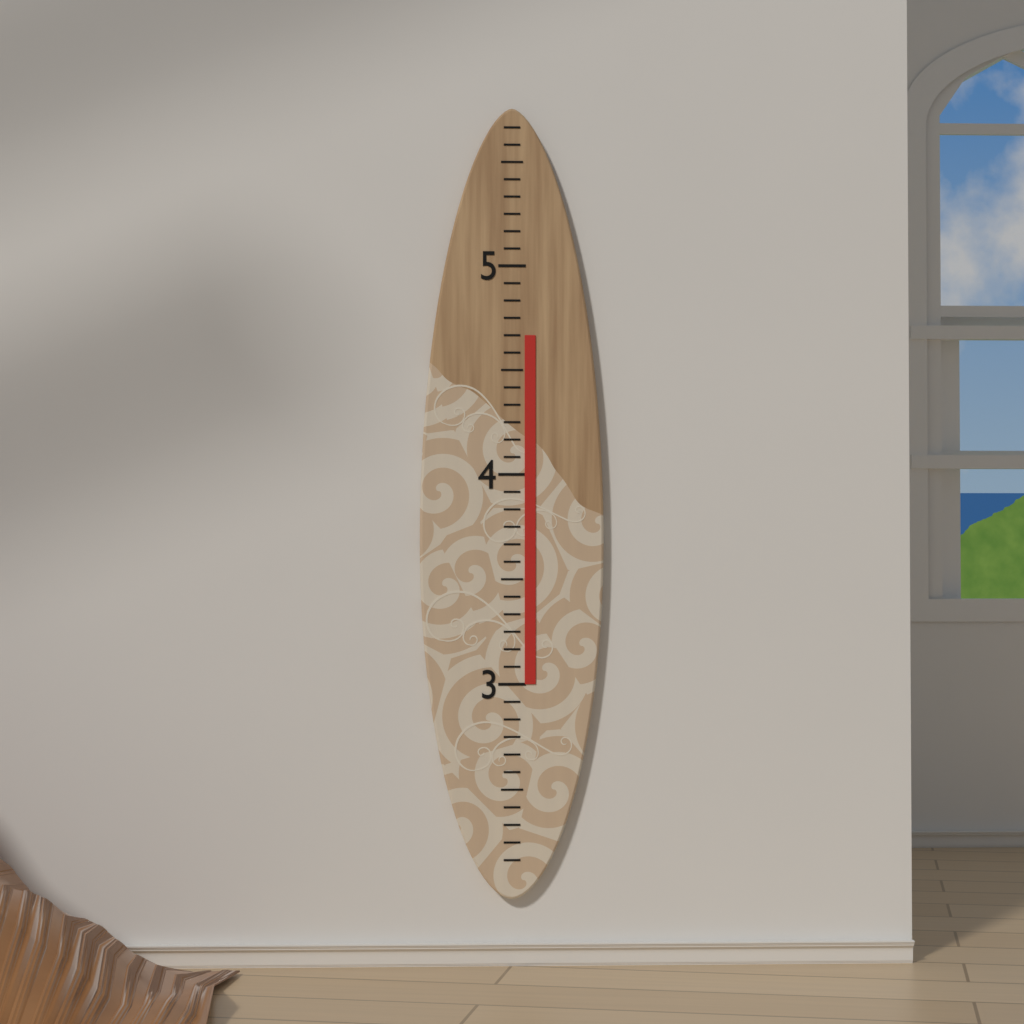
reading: 4.666666 (no unit)
